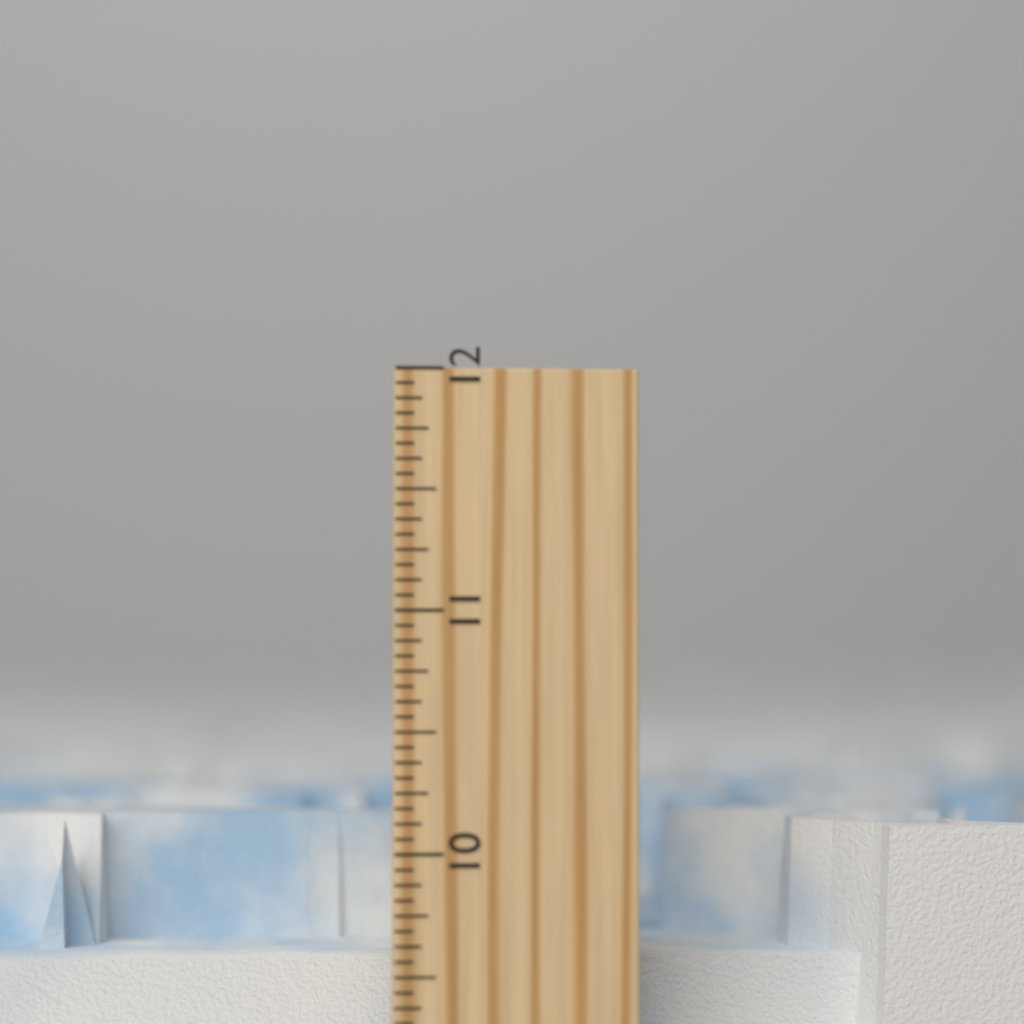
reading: 10.1250 inch
